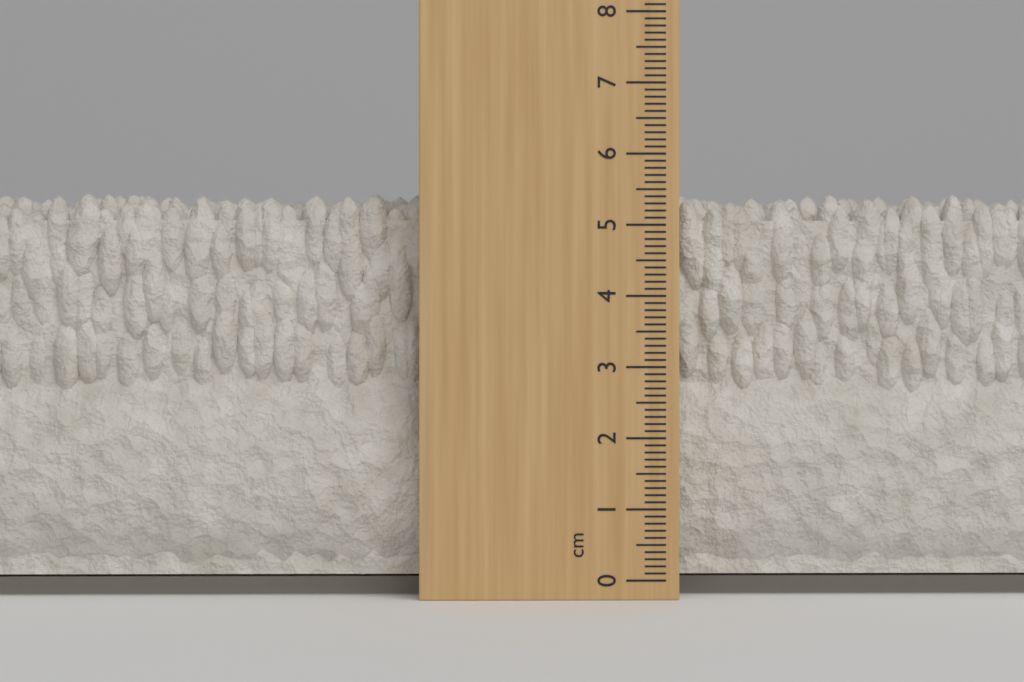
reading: 5.5 cm
